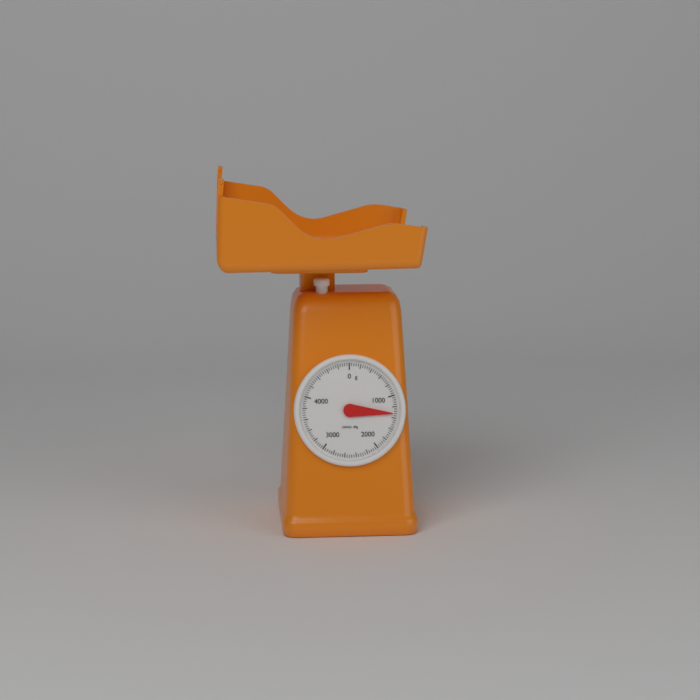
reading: 1320 g
